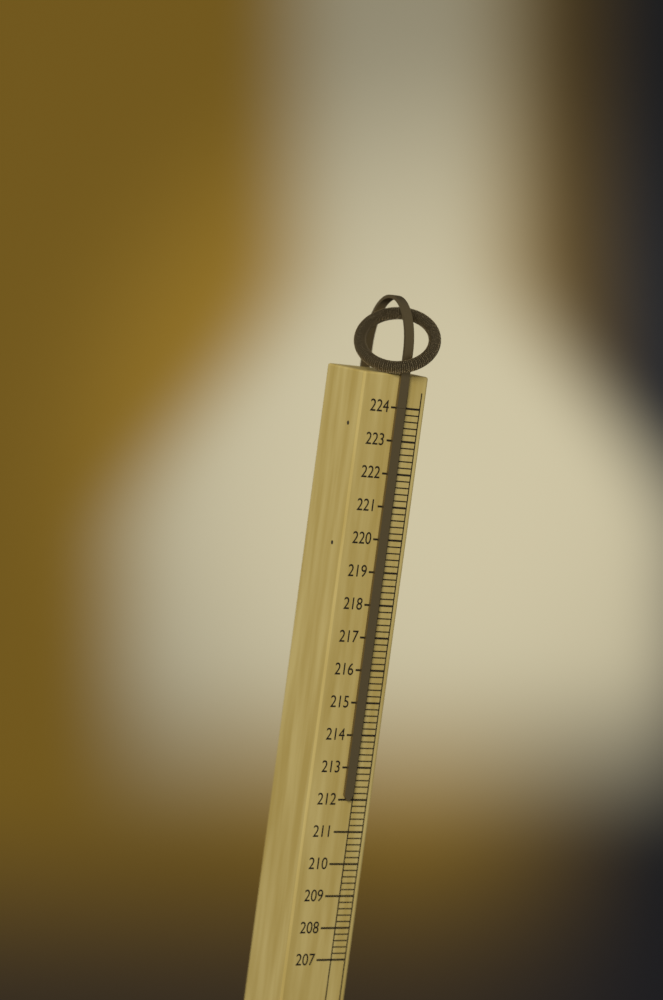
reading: 212.0 (no unit)
